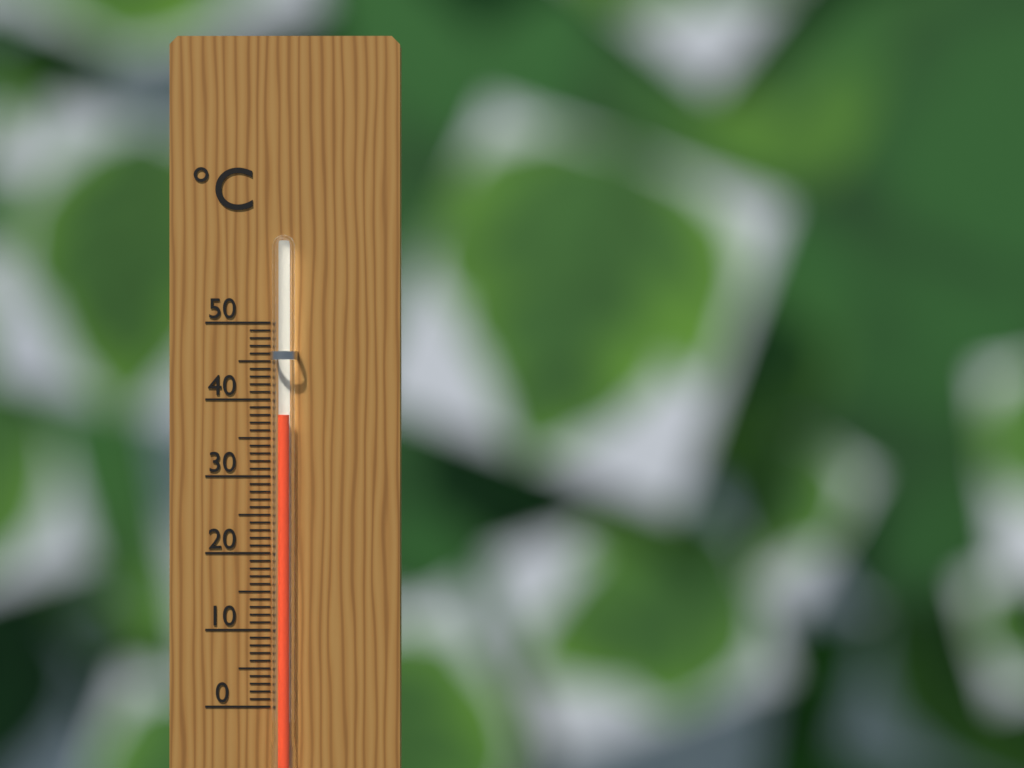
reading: 38 °C
